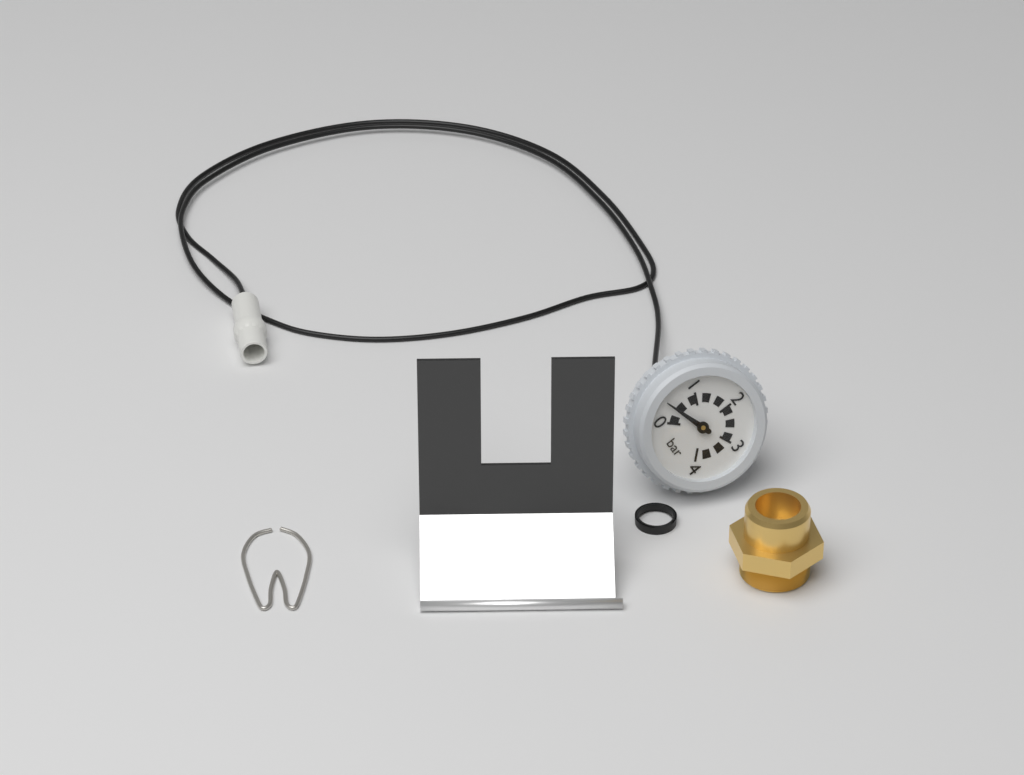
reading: 0.4 bar
